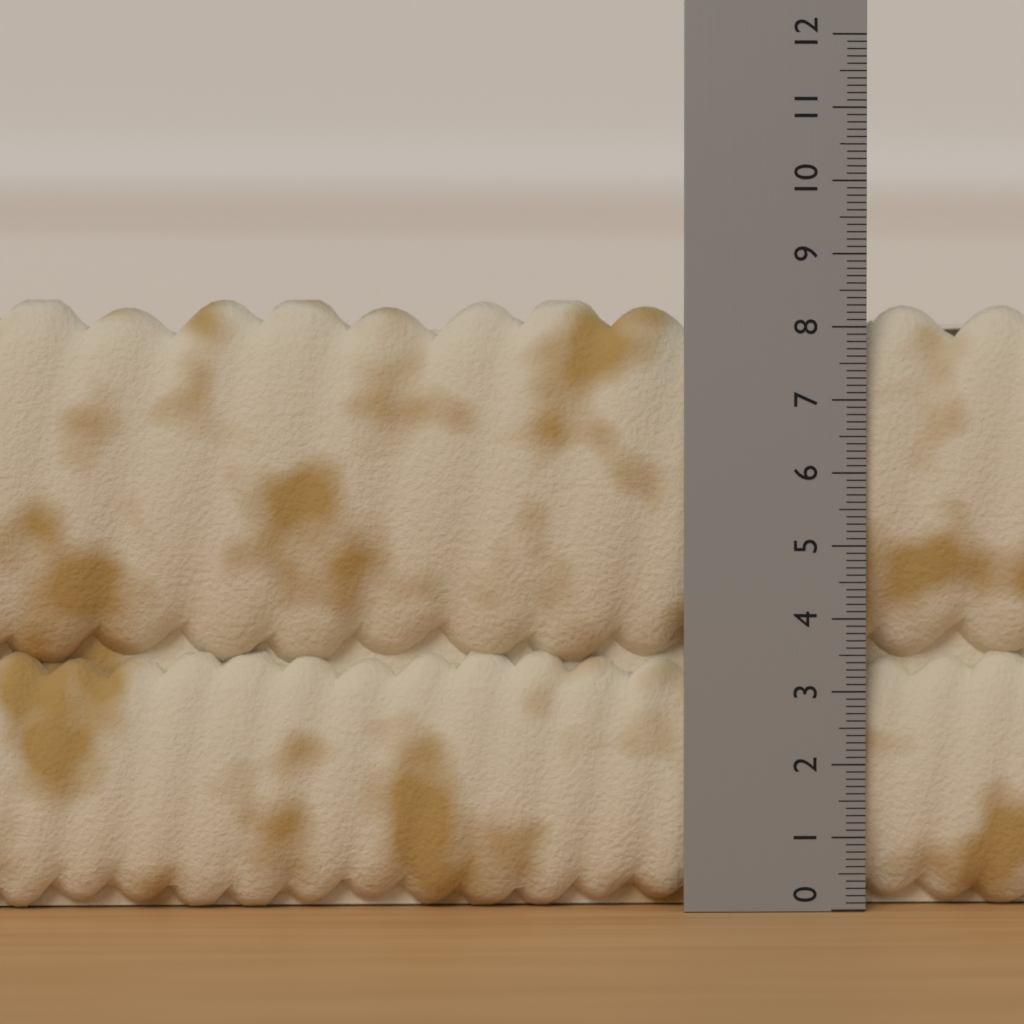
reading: 8.4 (no unit)
